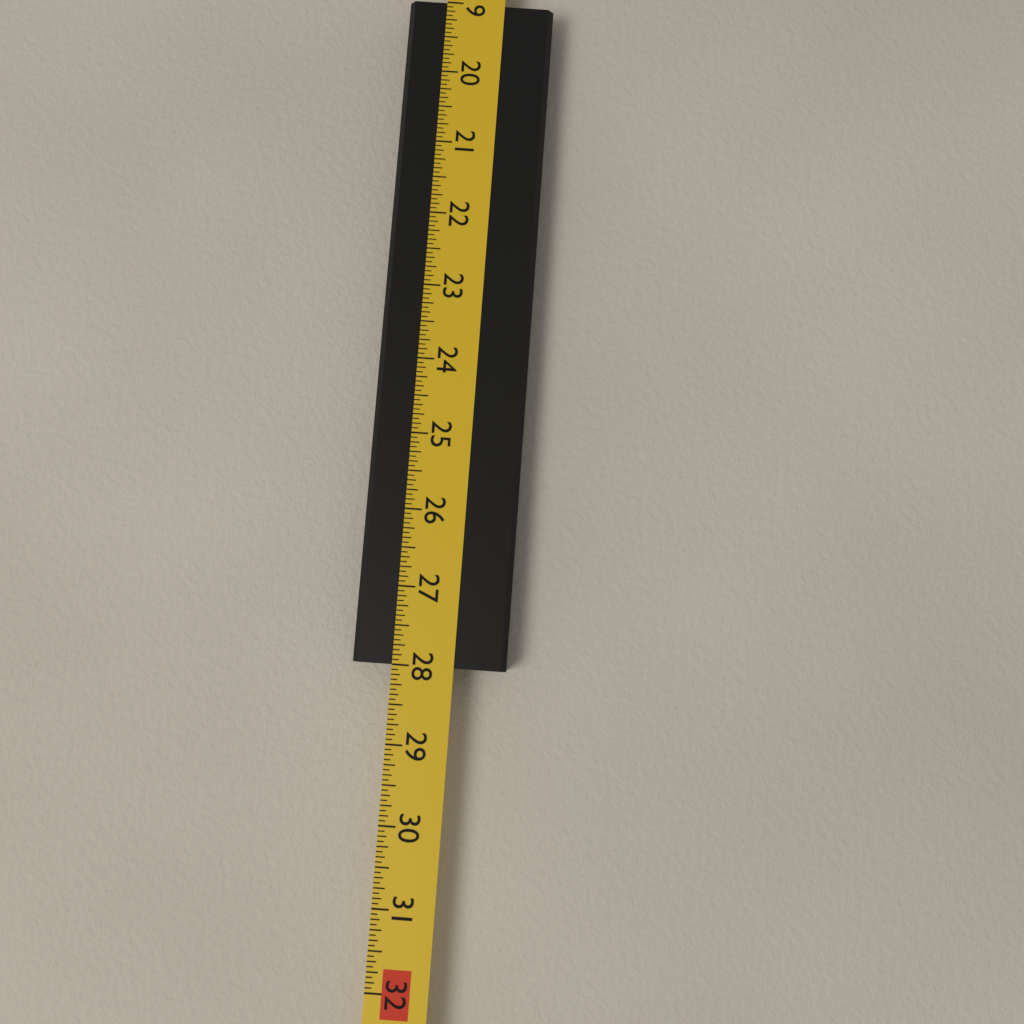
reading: 28.0000 in
